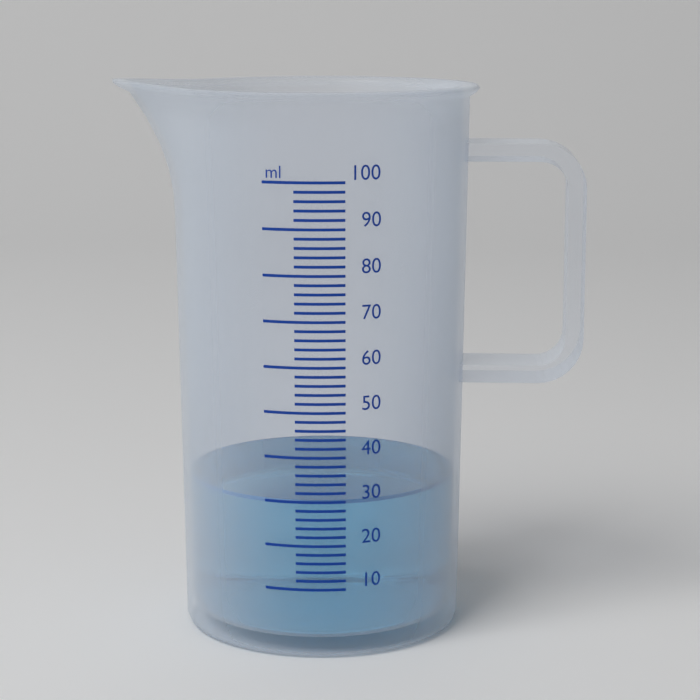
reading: 30 ml
